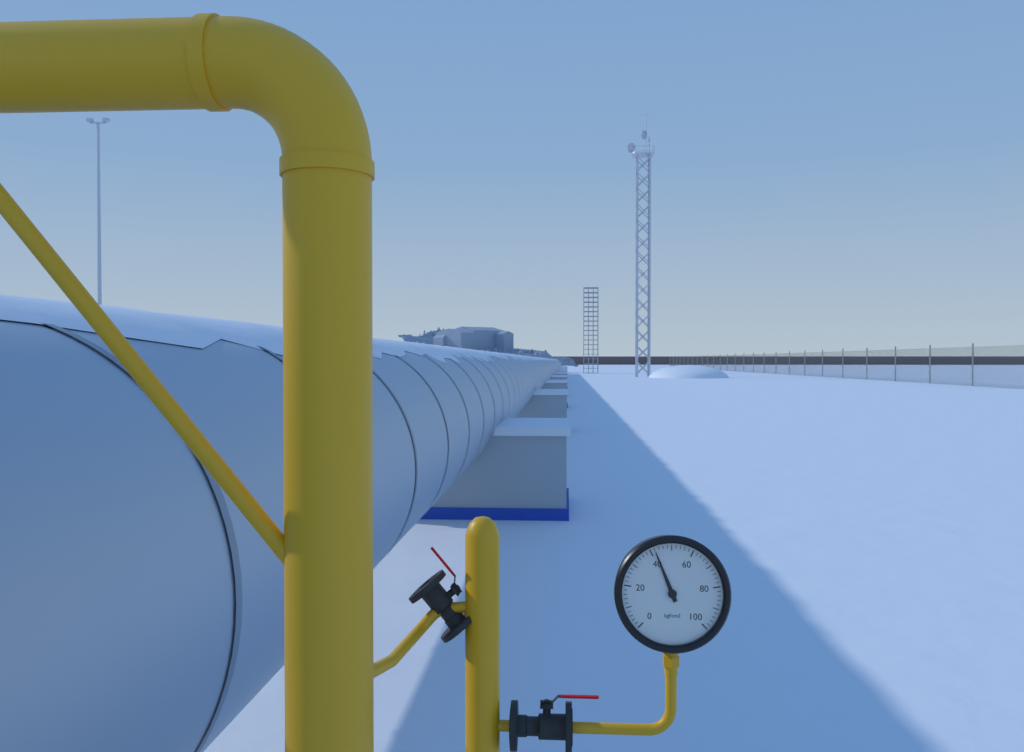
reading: 42 kgf/cm2
